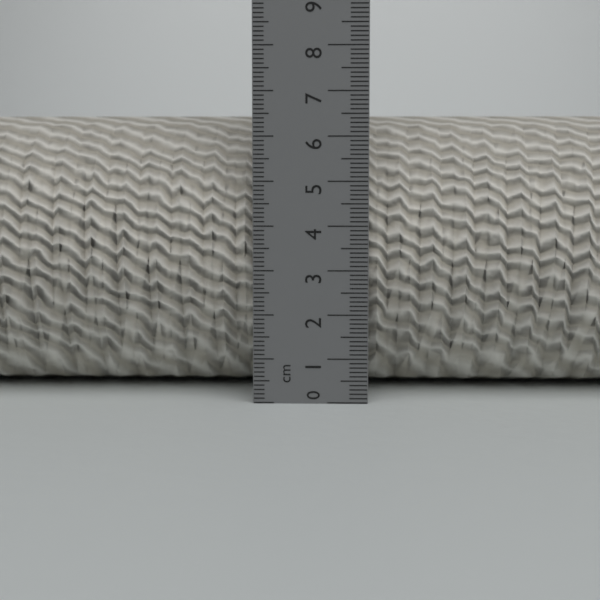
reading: 6.5 cm
